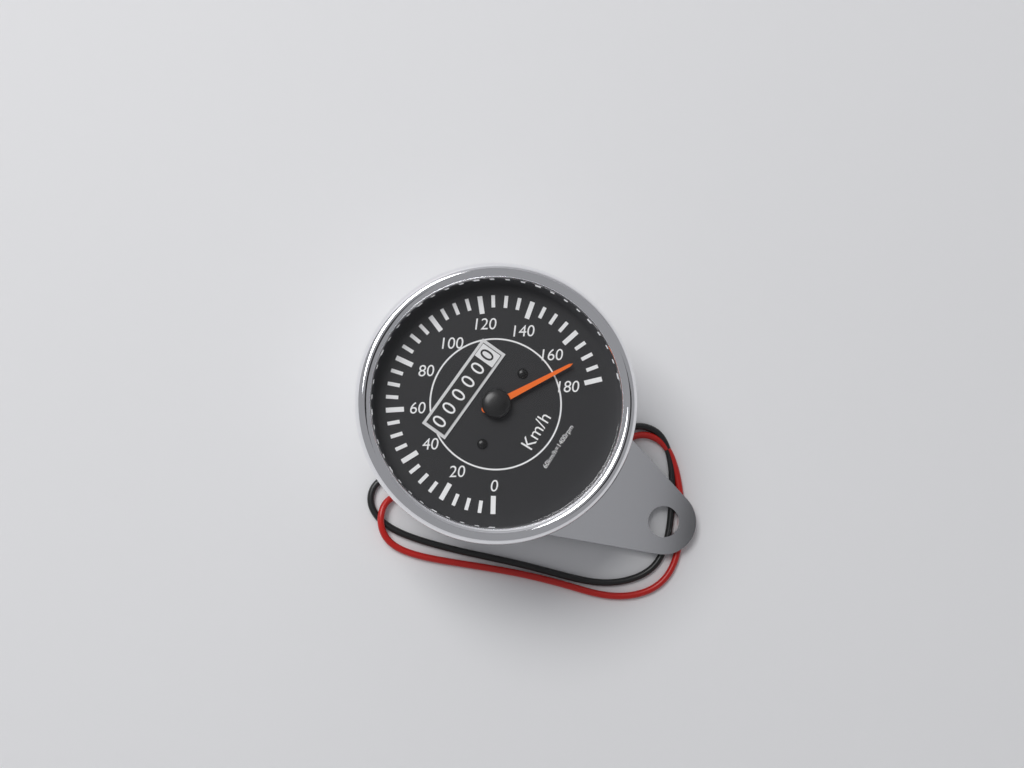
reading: 170 km/h
